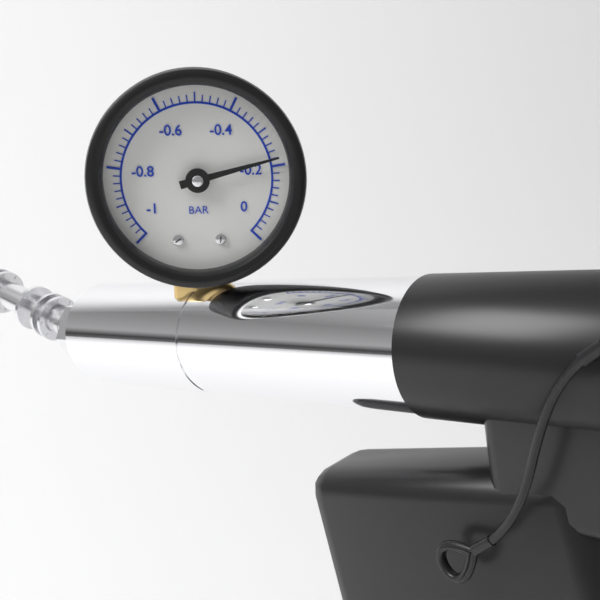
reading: -0.22 bar
